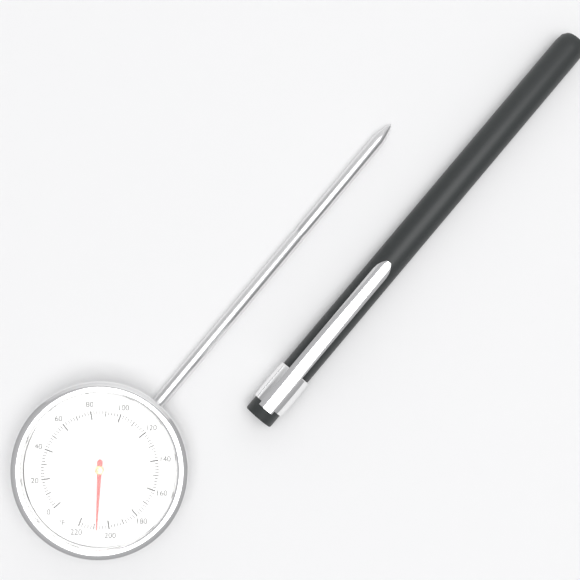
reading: 208 °F
